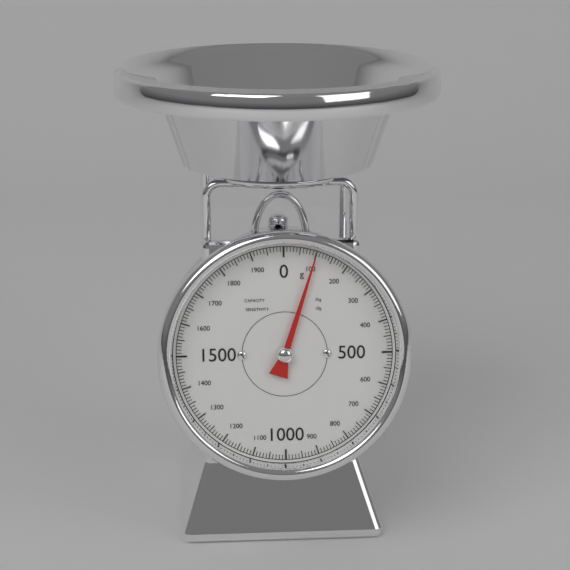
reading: 100 g
